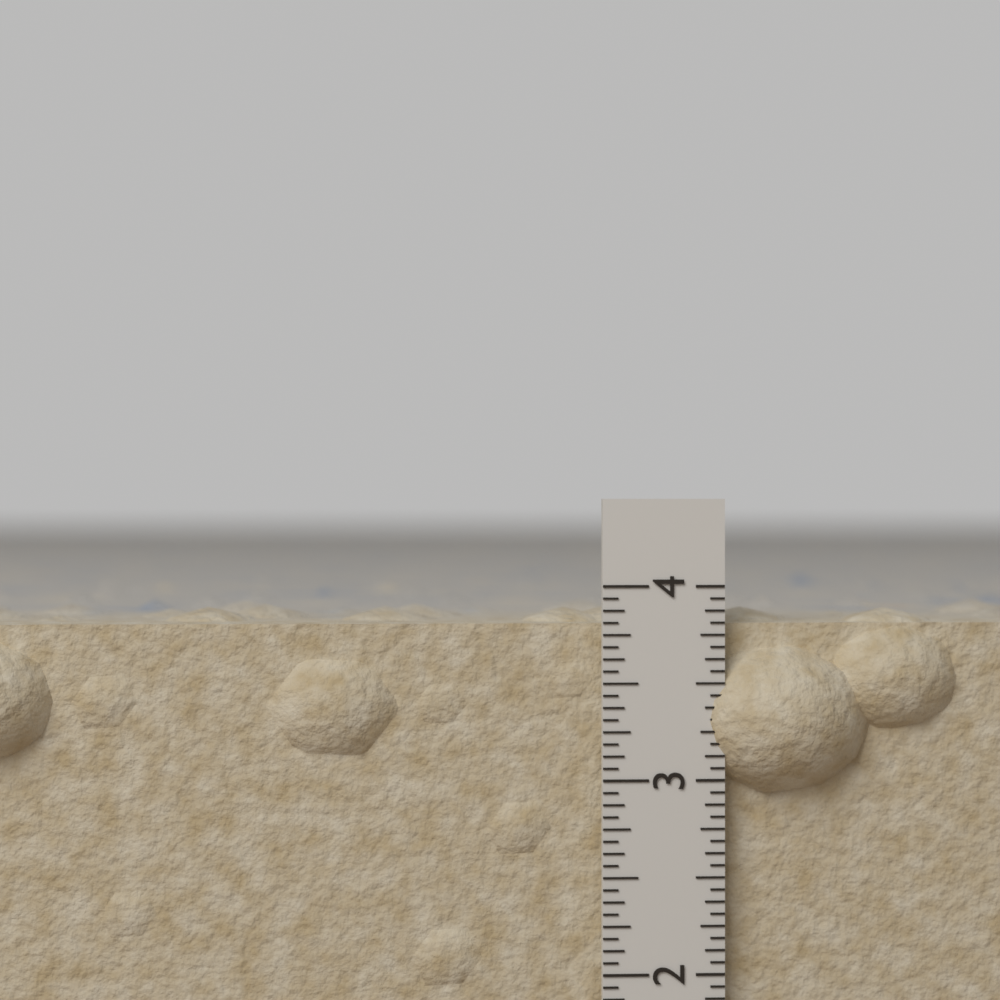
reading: 3.8750 in
